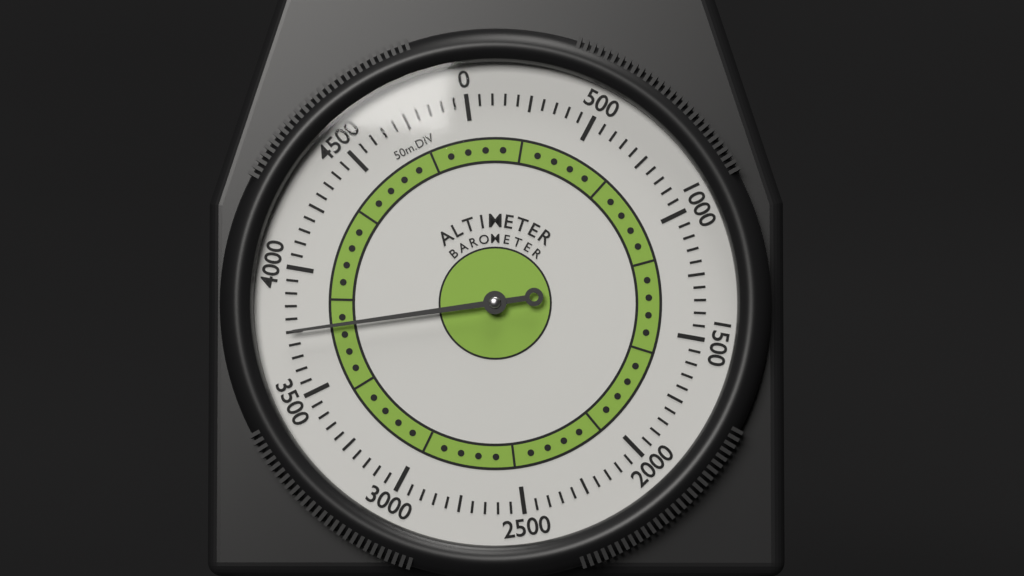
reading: 3750 m
